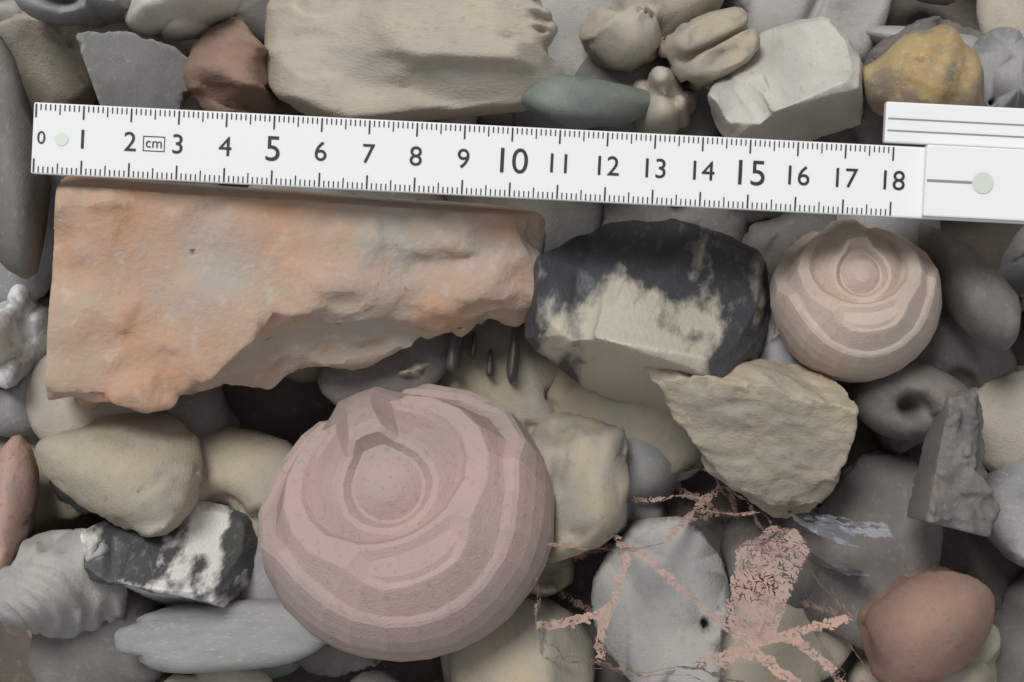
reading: 11.0 cm
